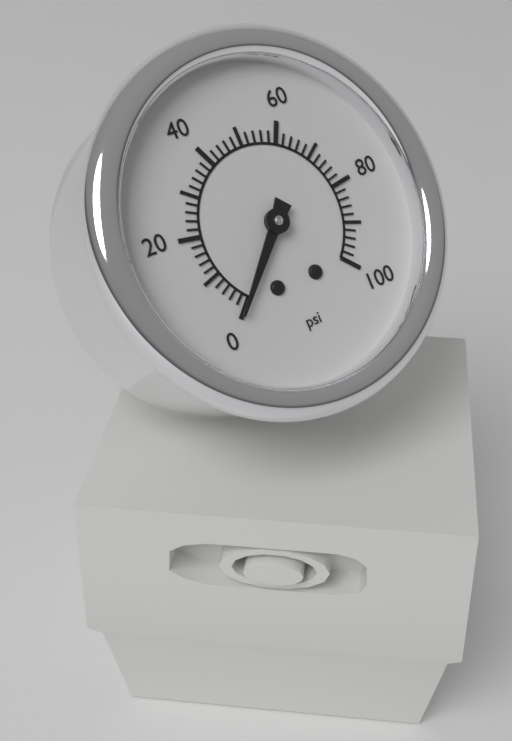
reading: 0 psi
